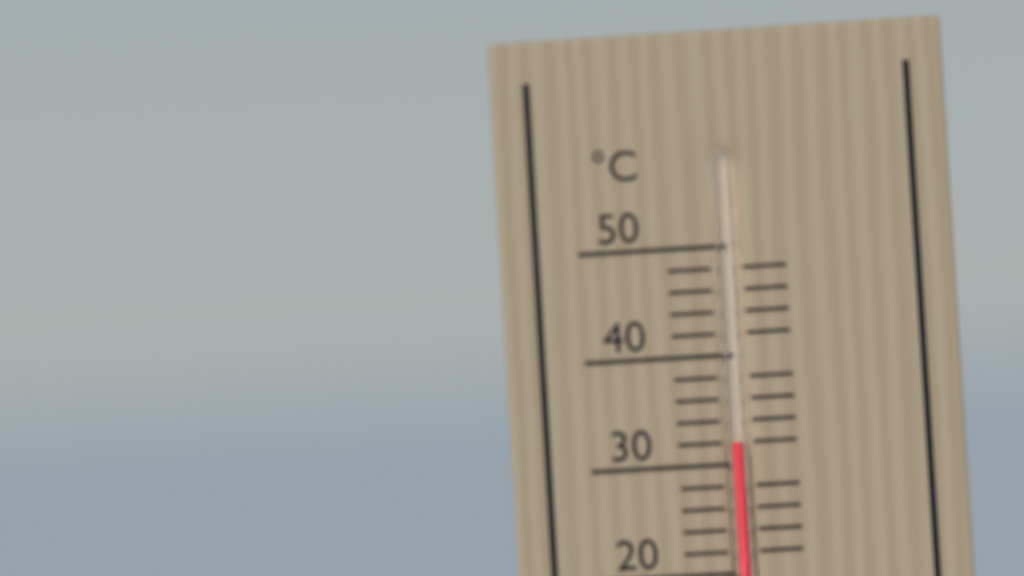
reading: 32 °C
